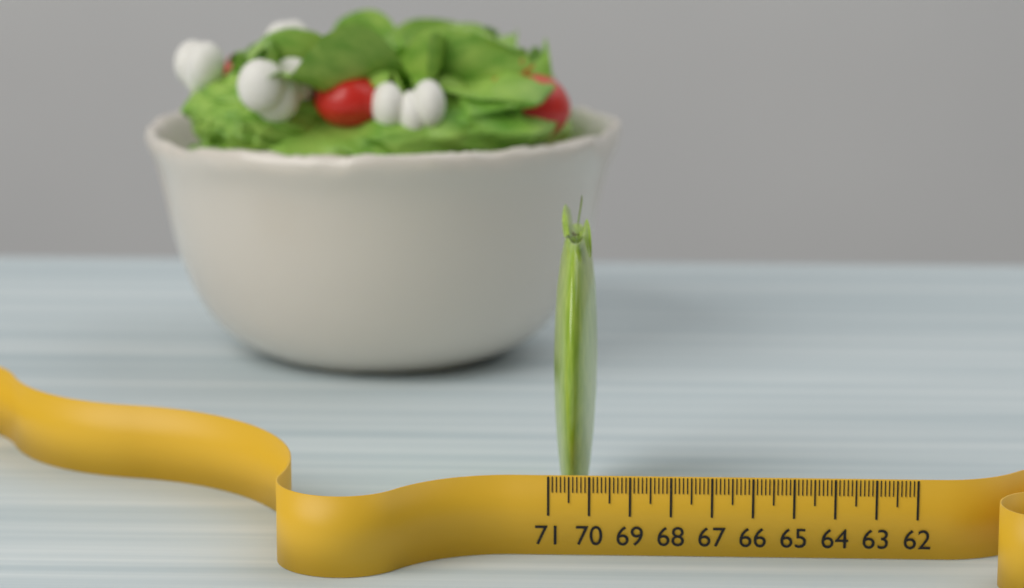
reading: 69.9 (no unit)
